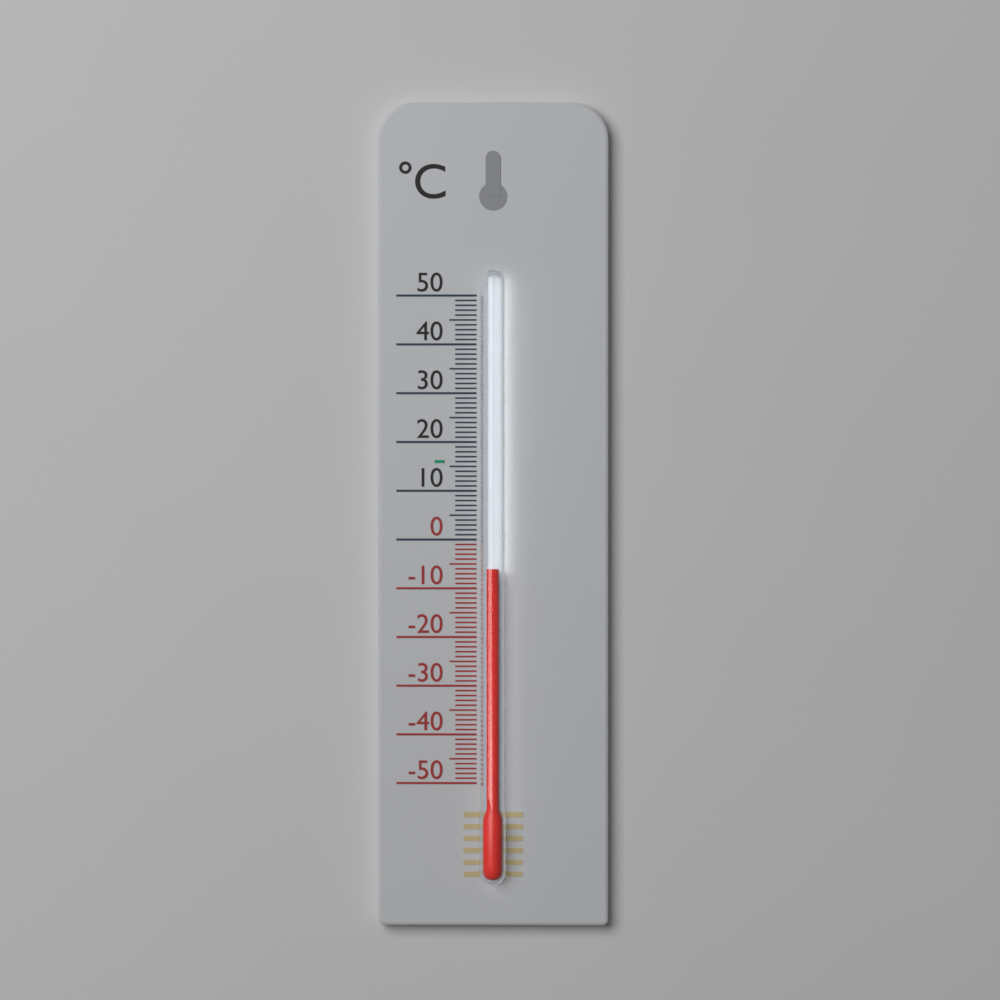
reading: -6 °C
